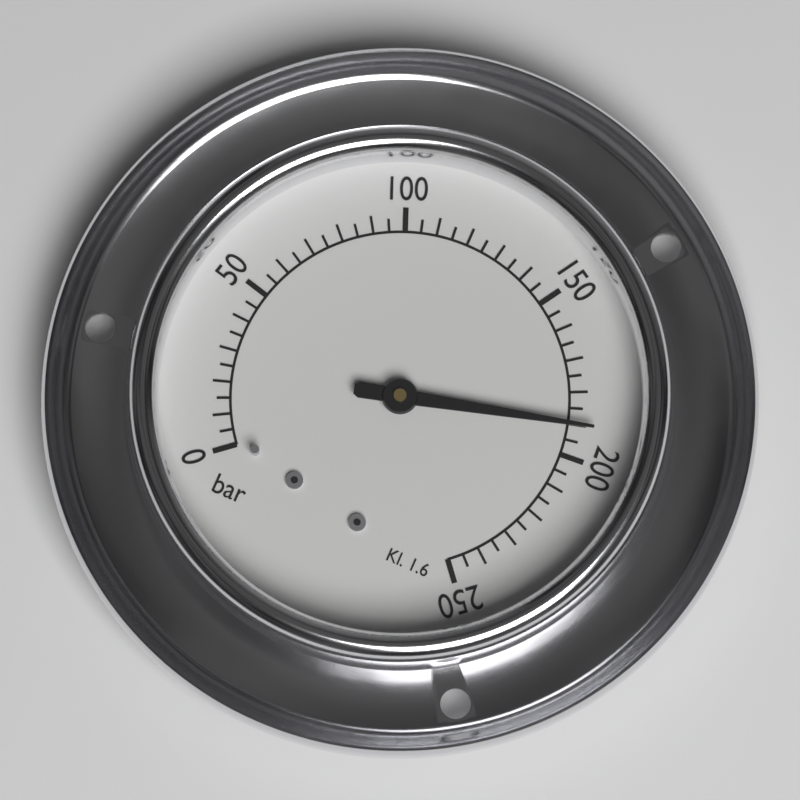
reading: 190 bar
